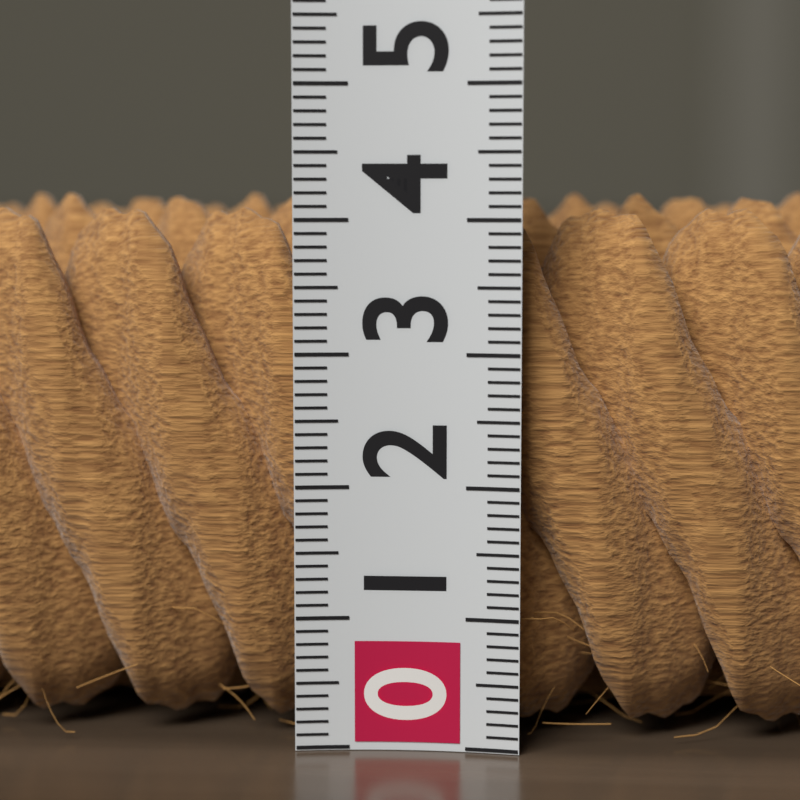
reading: 4.2 (no unit)
